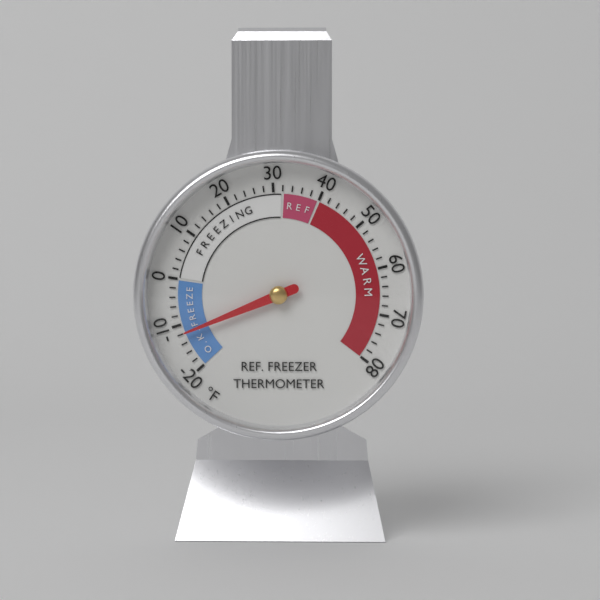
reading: -12 °F
